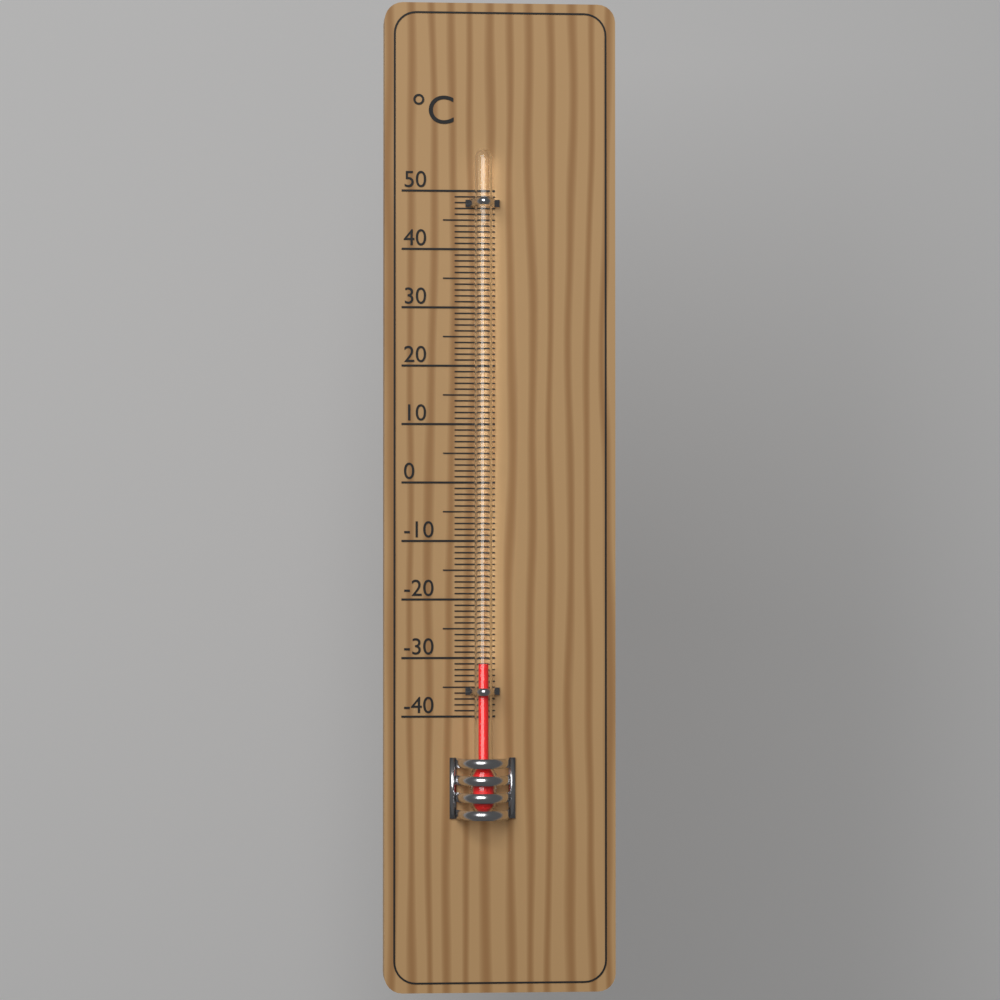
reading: -31 °C
